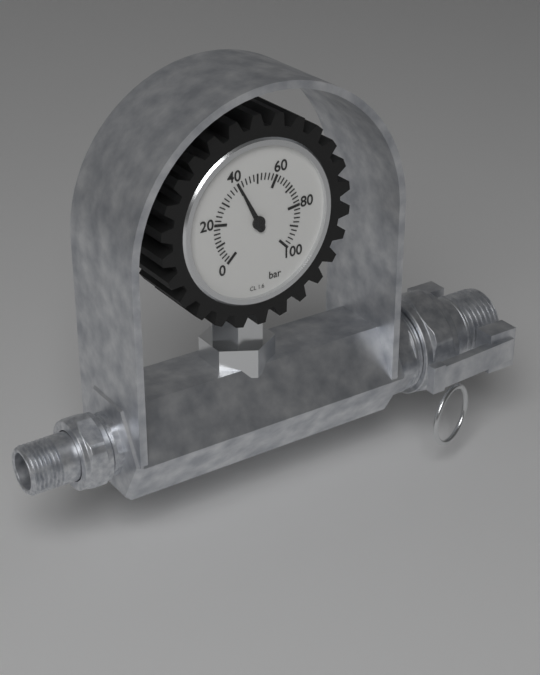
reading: 40 bar
